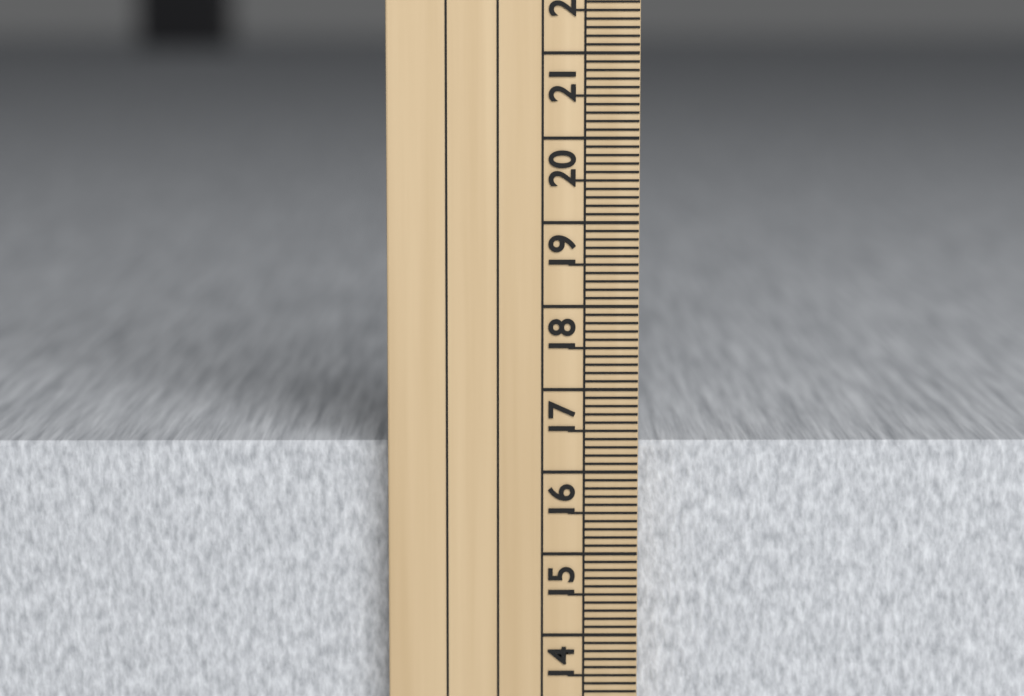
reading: 16.3 cm
